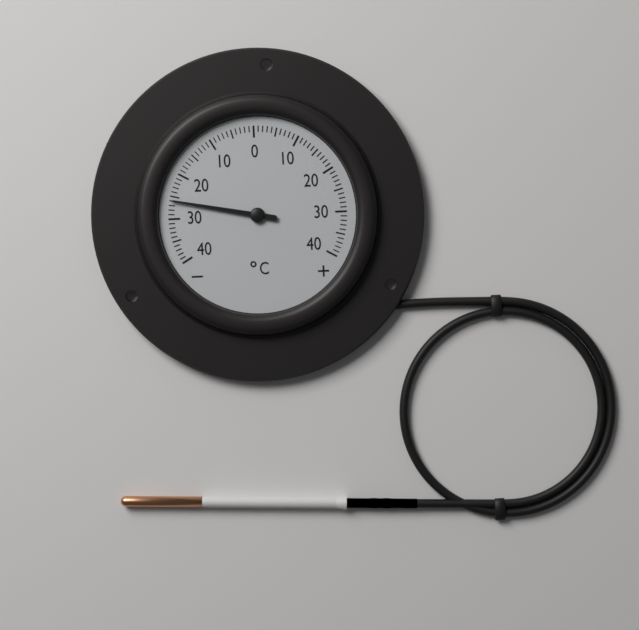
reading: -26 °C
